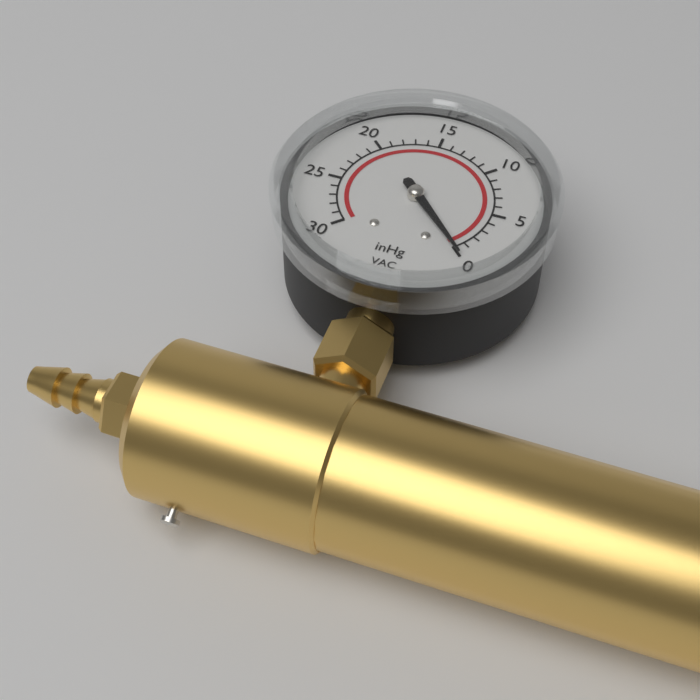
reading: 0 inHg
